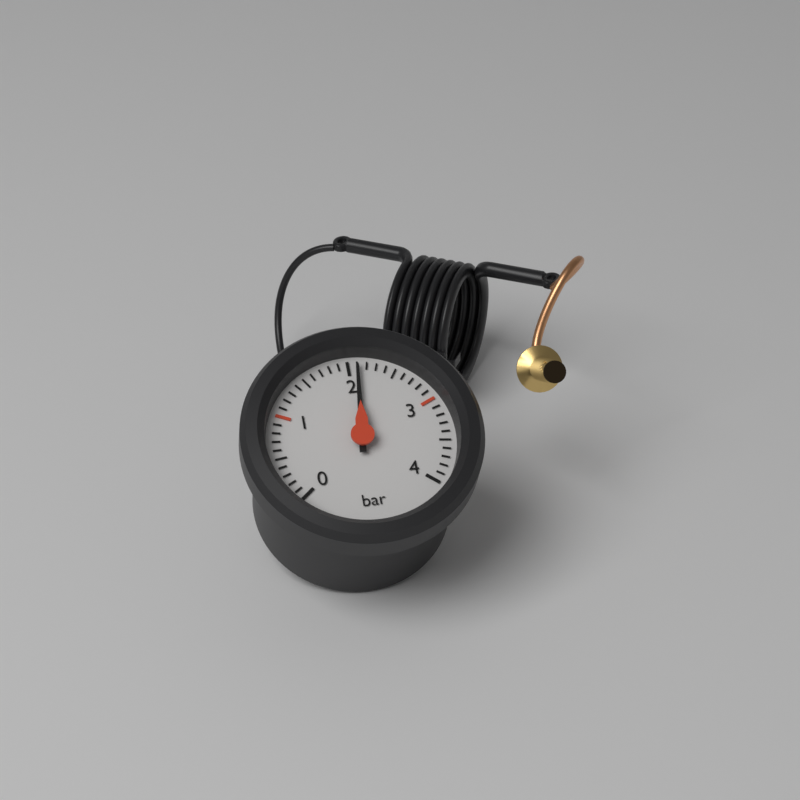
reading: 2.1 bar
